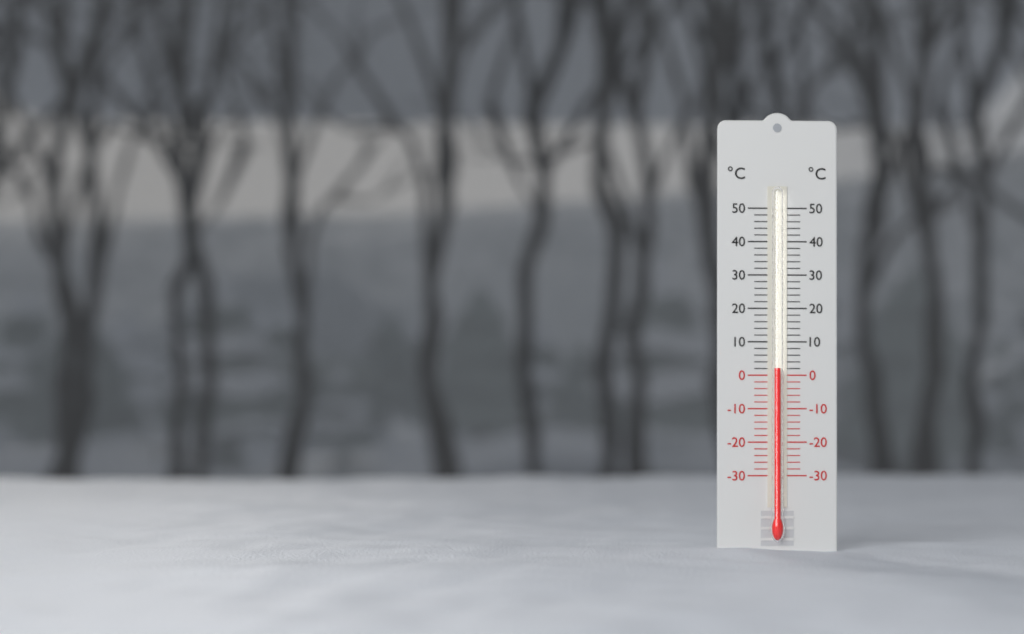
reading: 2 °C
